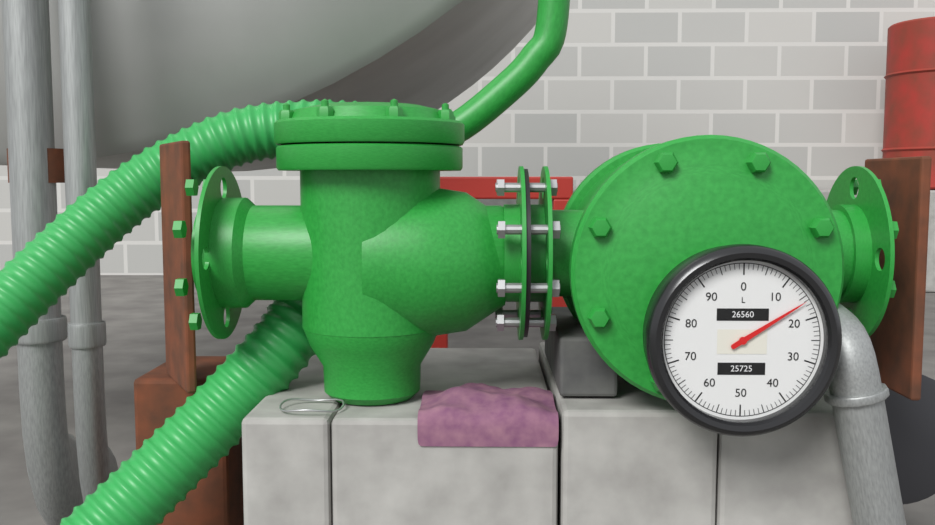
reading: 16 L
